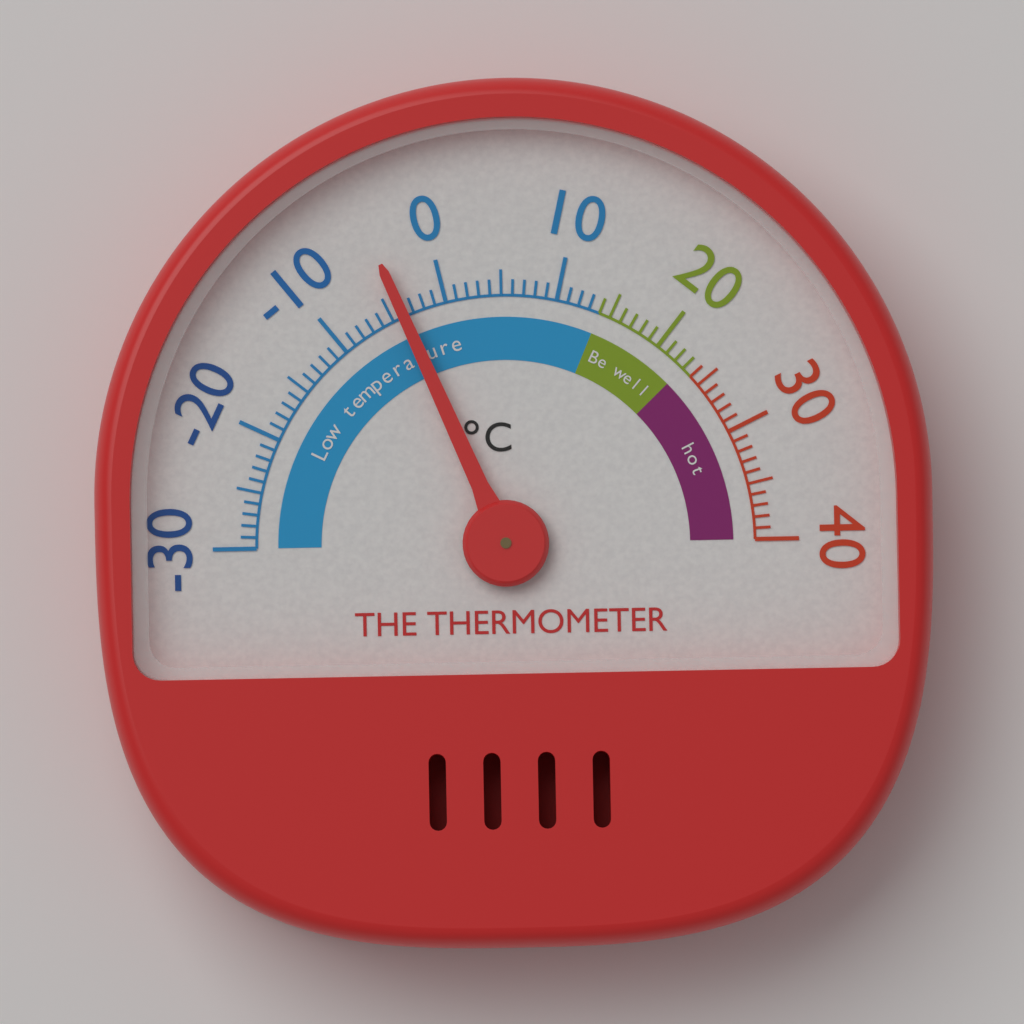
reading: -4 °C
